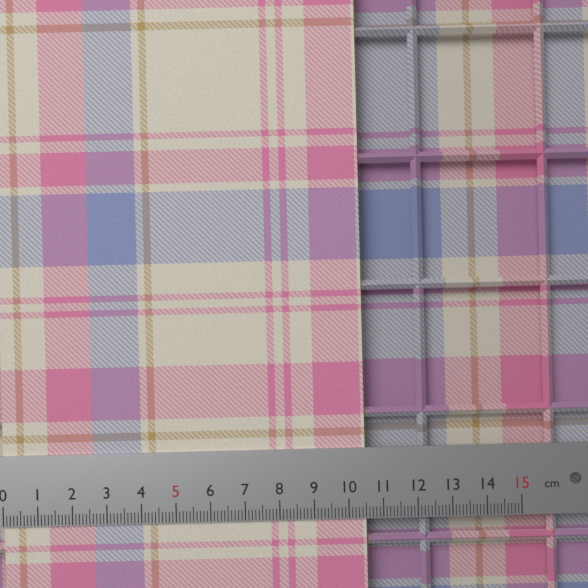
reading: 10.5 cm
